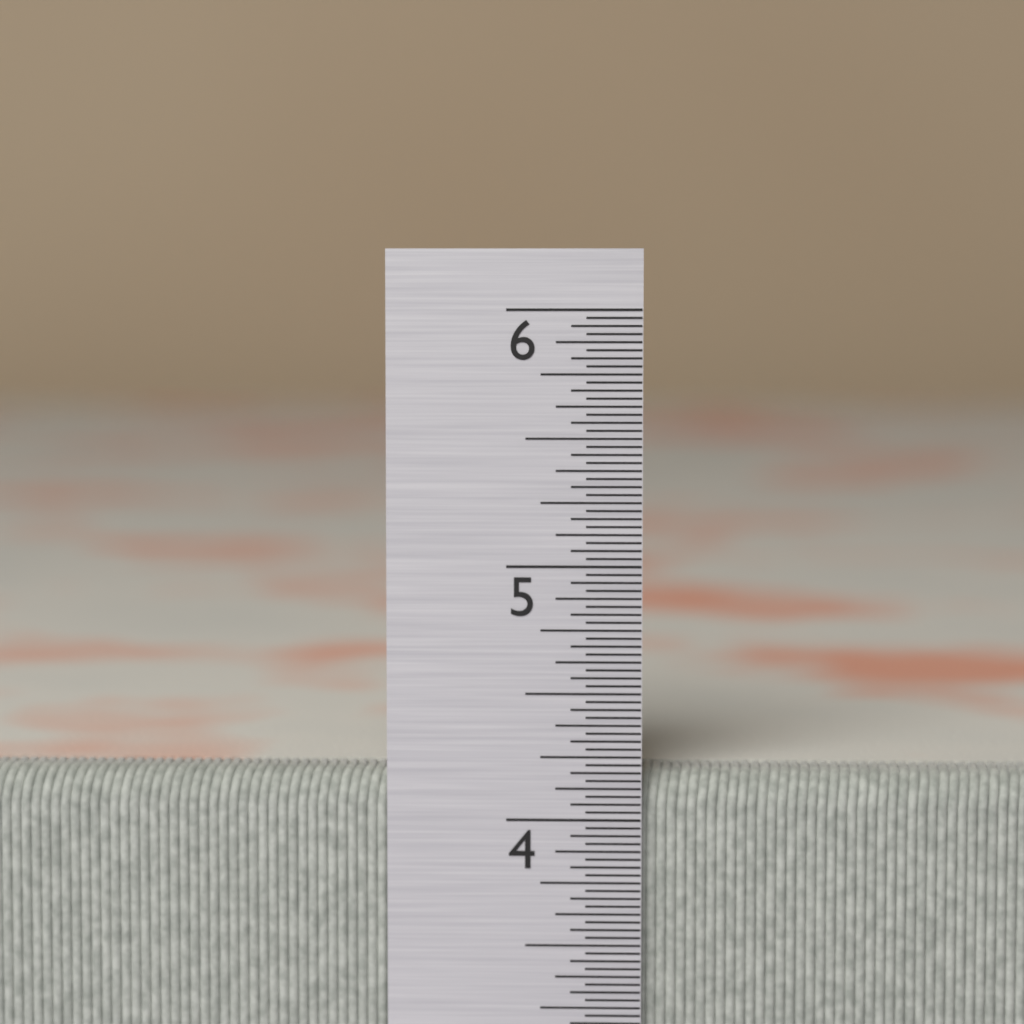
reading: 4.18750 in
